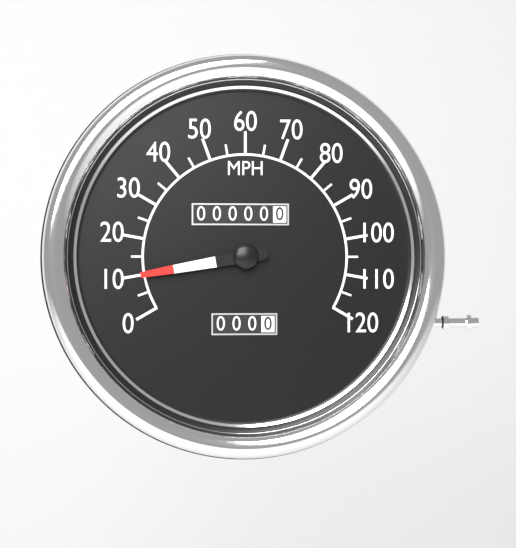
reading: 10 MPH
